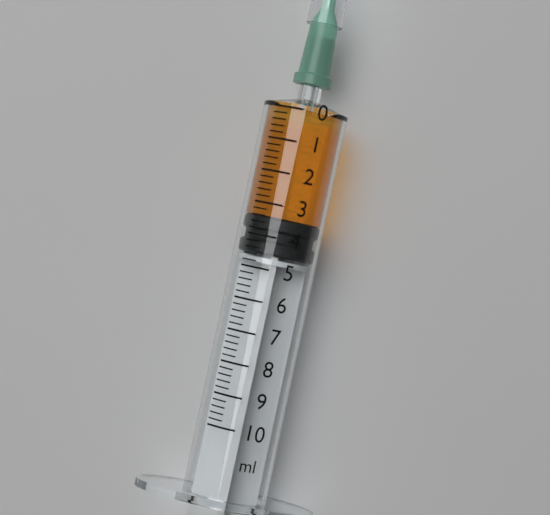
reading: 3.4 ml
